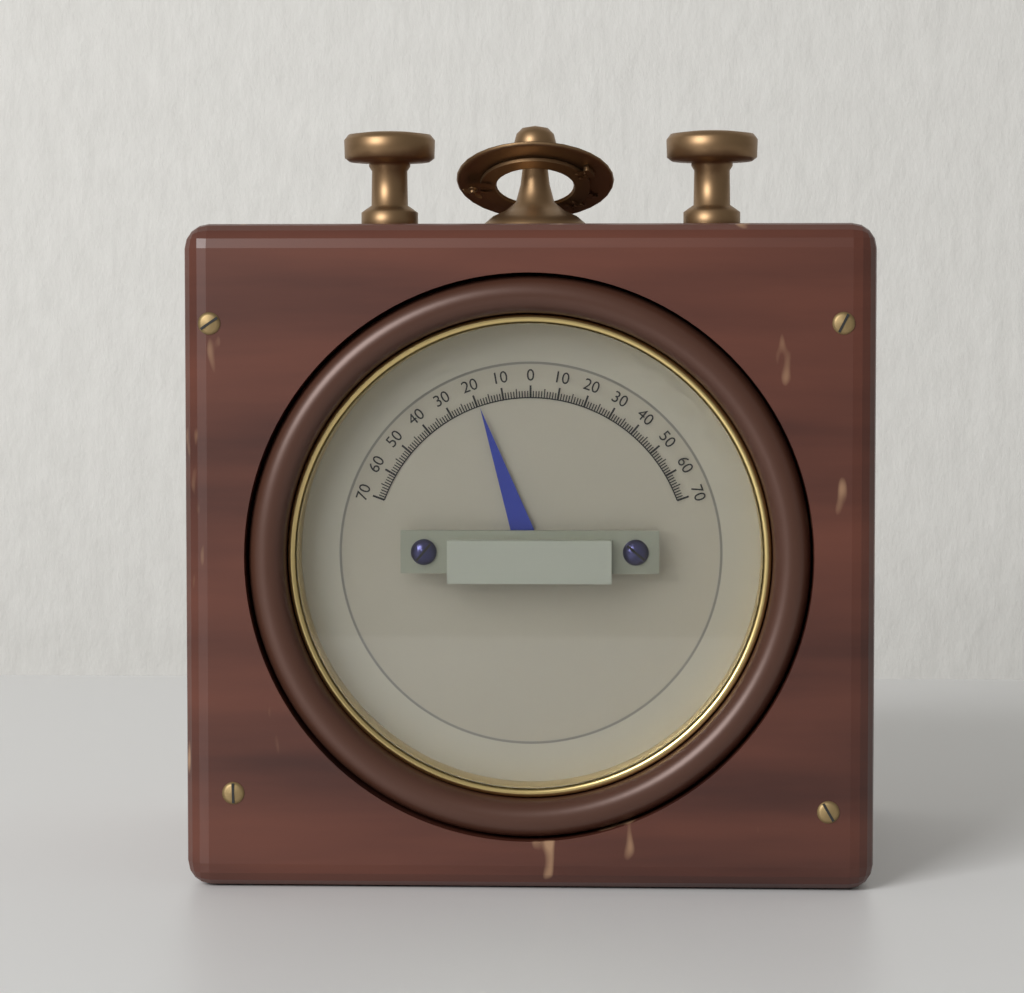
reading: -19 (no unit)
